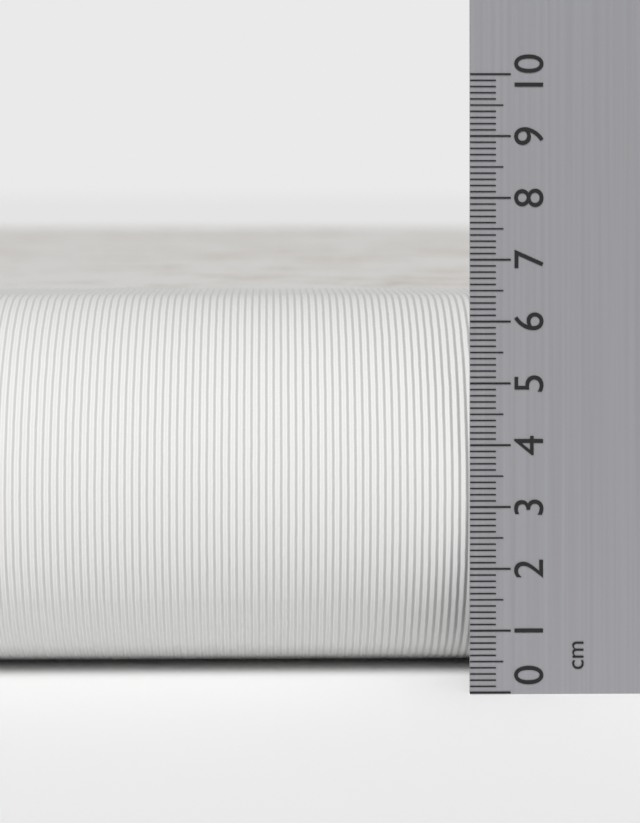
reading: 6.3 cm
